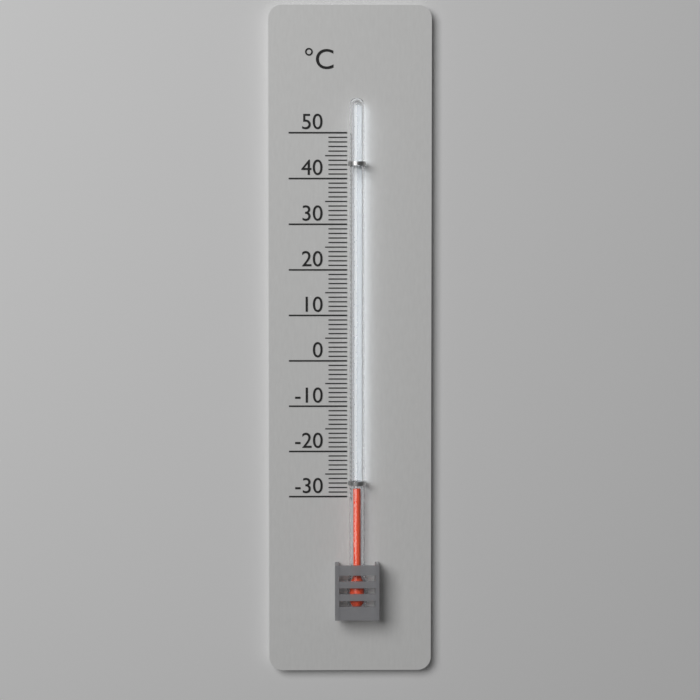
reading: -28 °C
